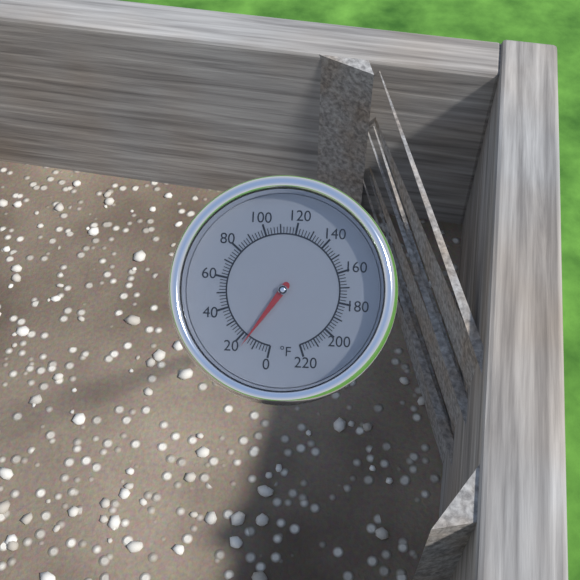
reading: 16 °F
